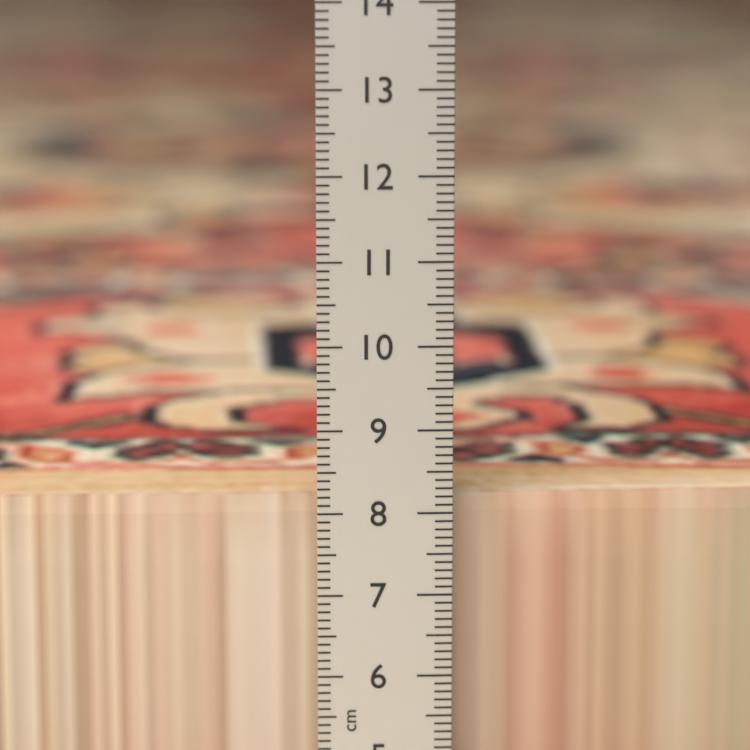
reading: 8.1 cm
